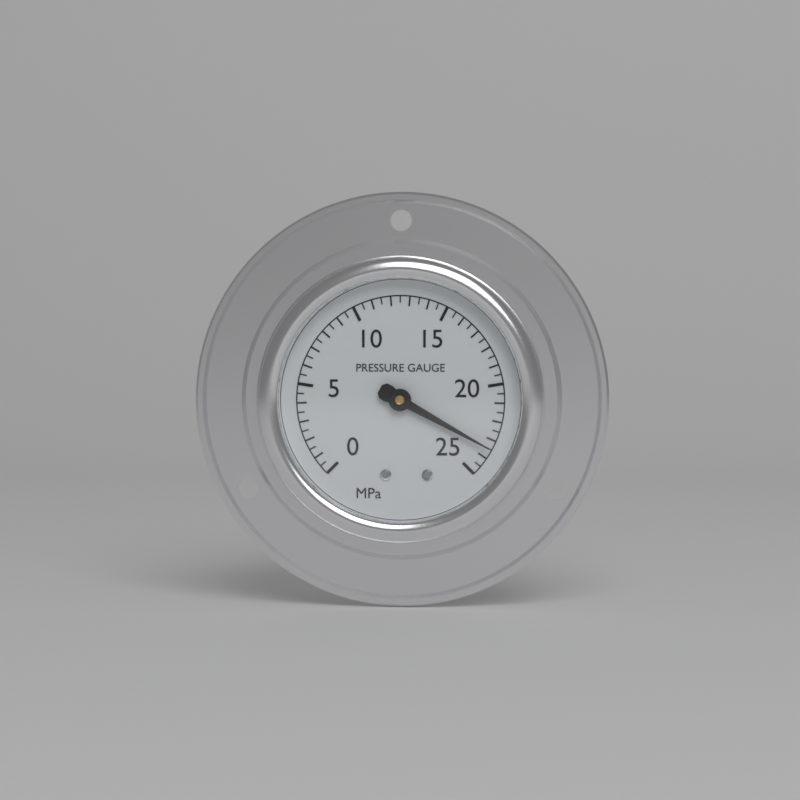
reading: 23.5 MPa
